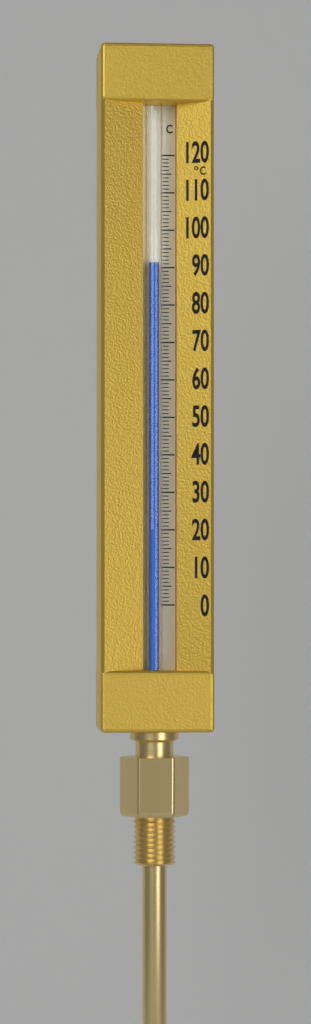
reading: 91 °C
